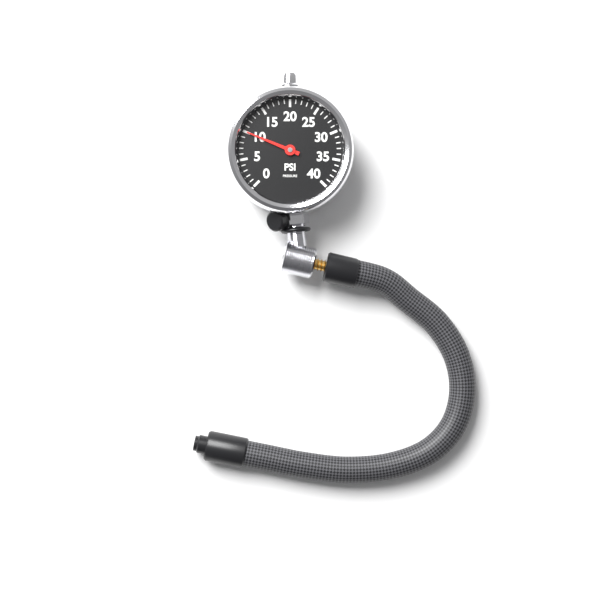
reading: 10 psi
